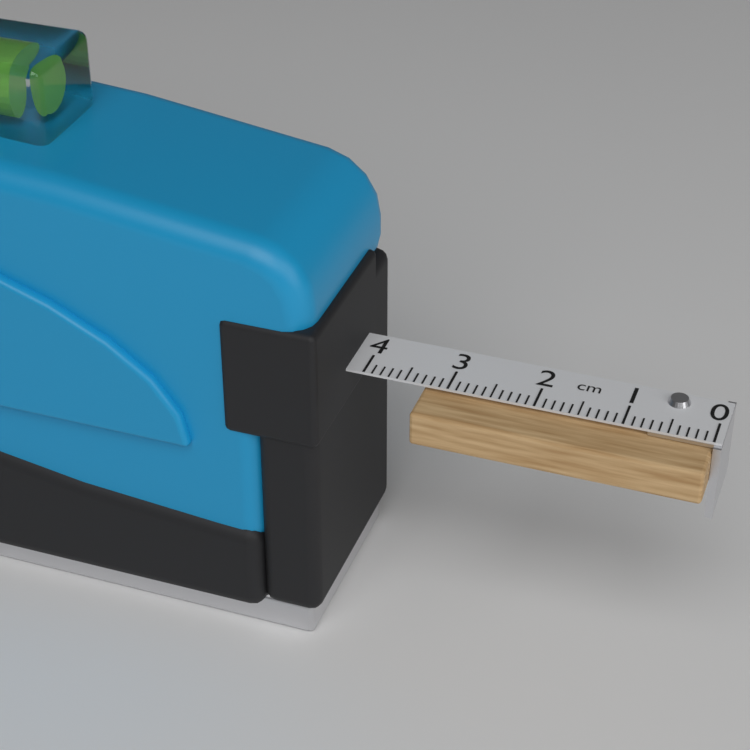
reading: 3.3 cm
